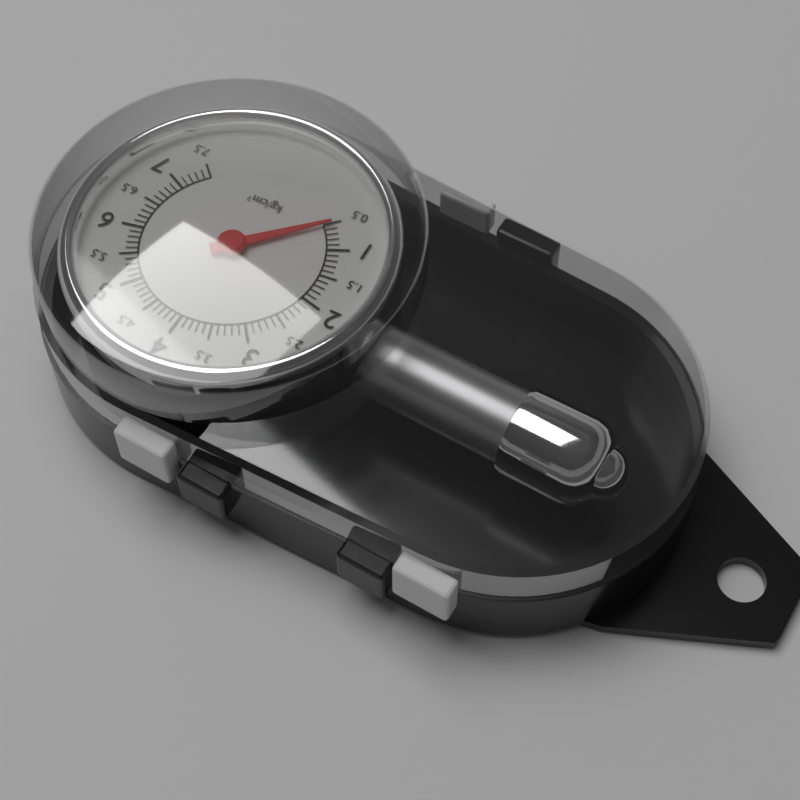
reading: 0.5 kg/cm²
